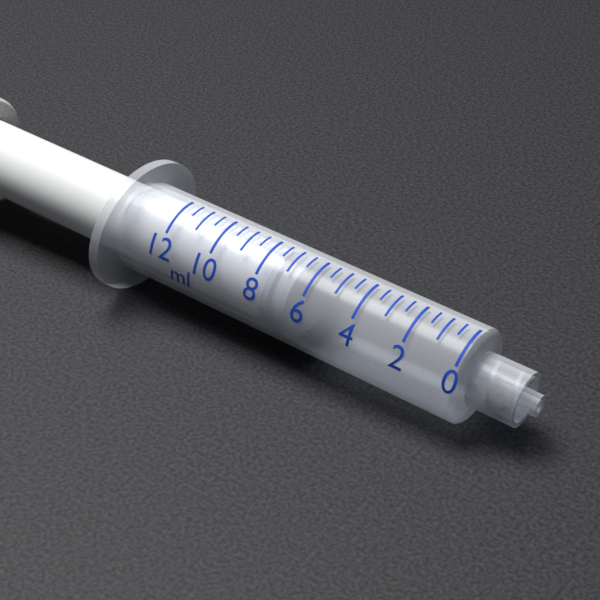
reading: 6.5 ml
